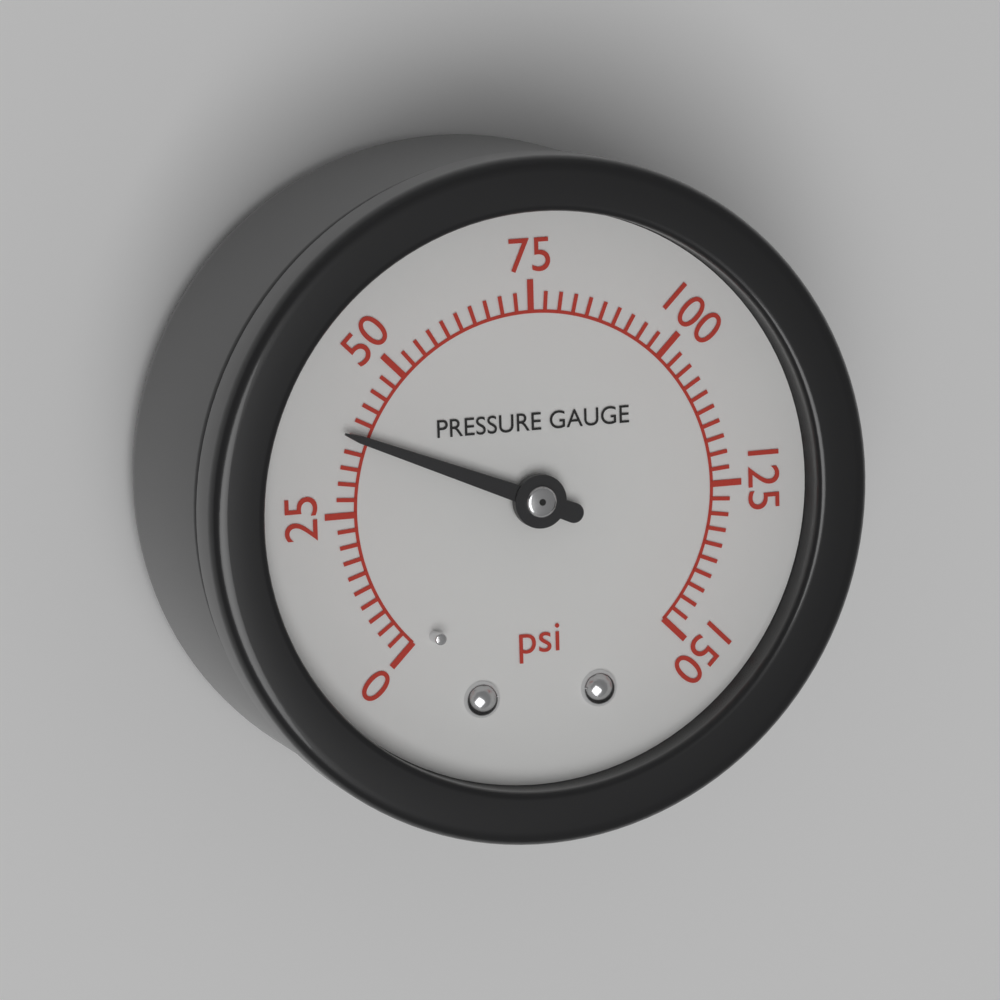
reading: 37.5 psi
